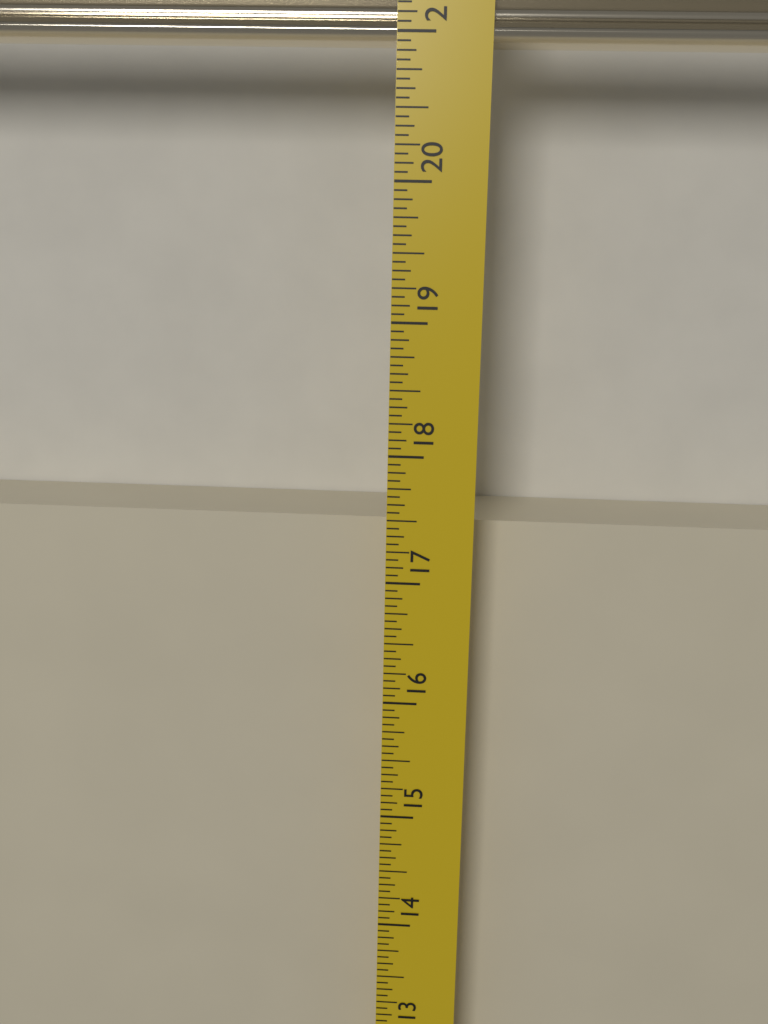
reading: 17.3750 in
